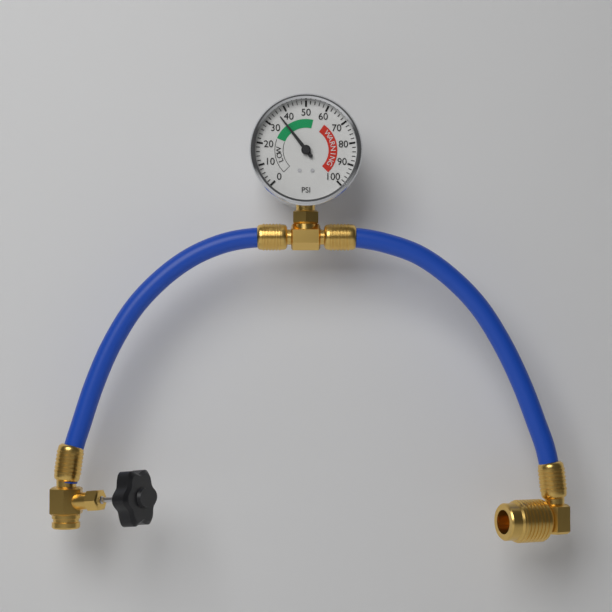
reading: 36 psi
